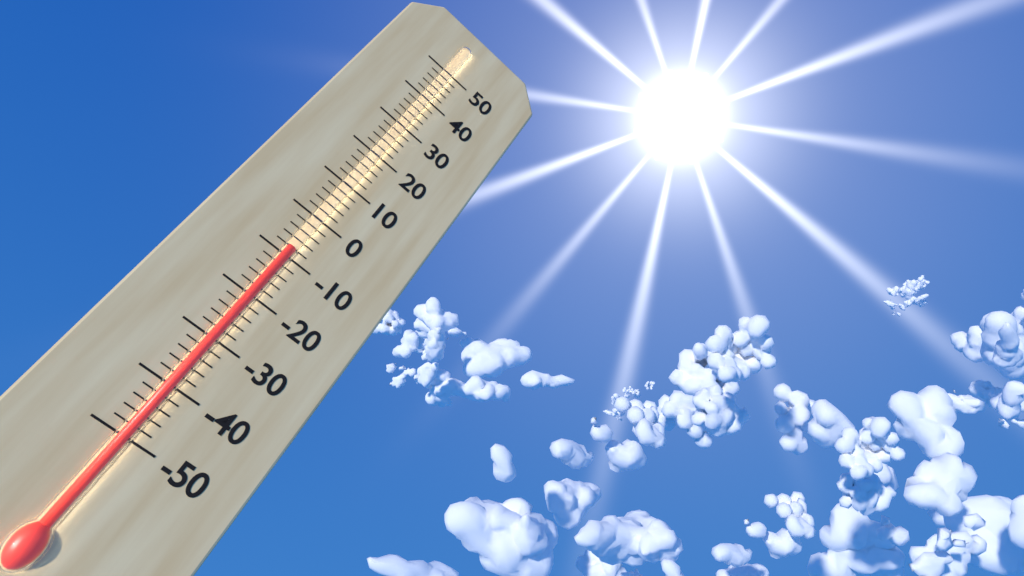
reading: -8 (no unit)
